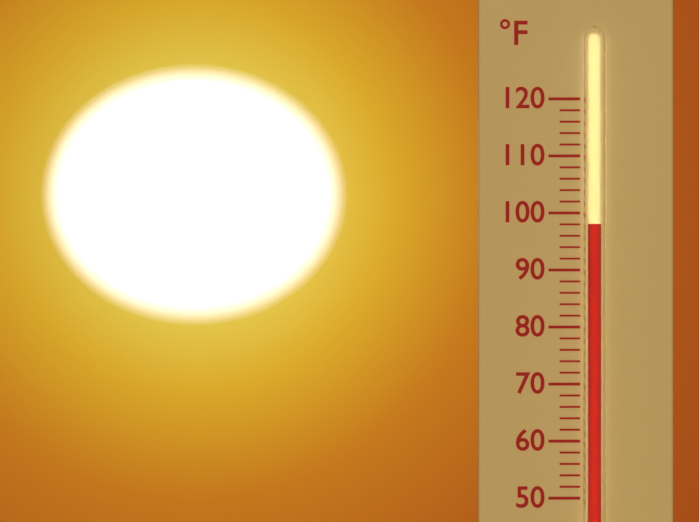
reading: 98 °F
